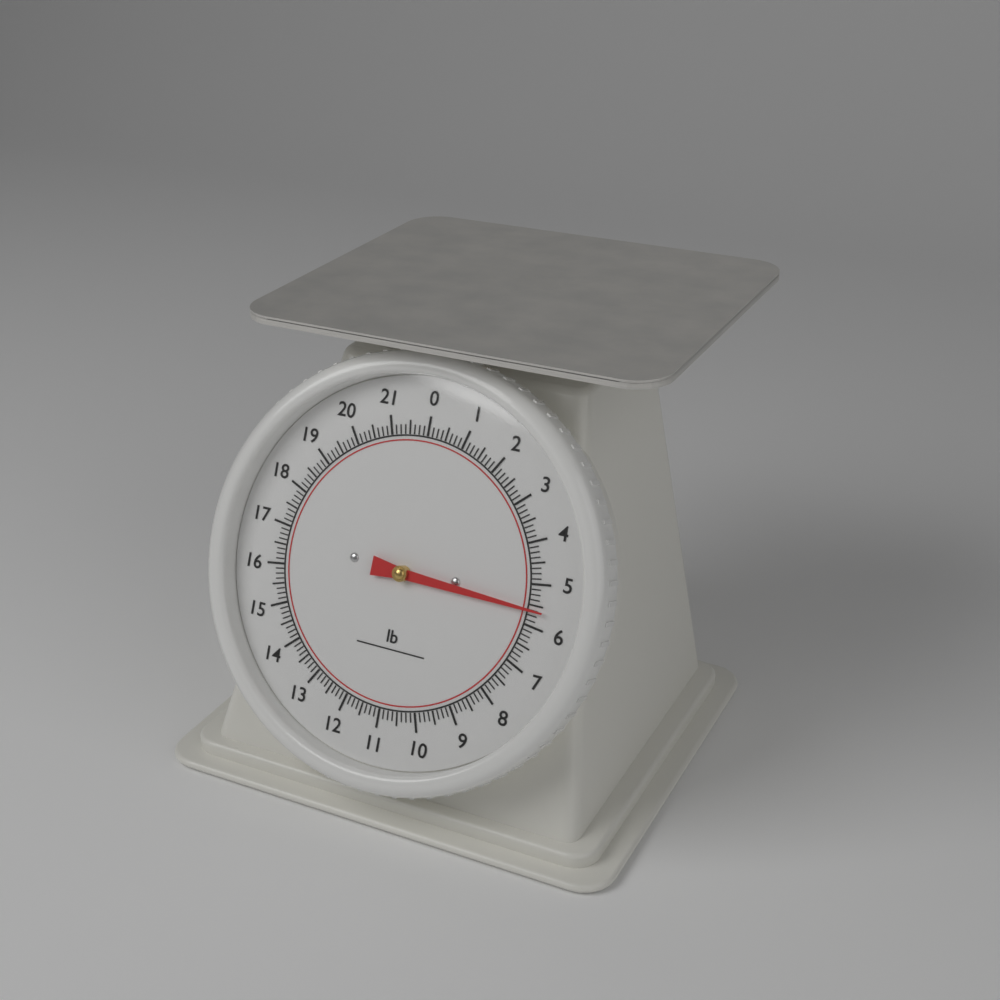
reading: 5.625 lb
